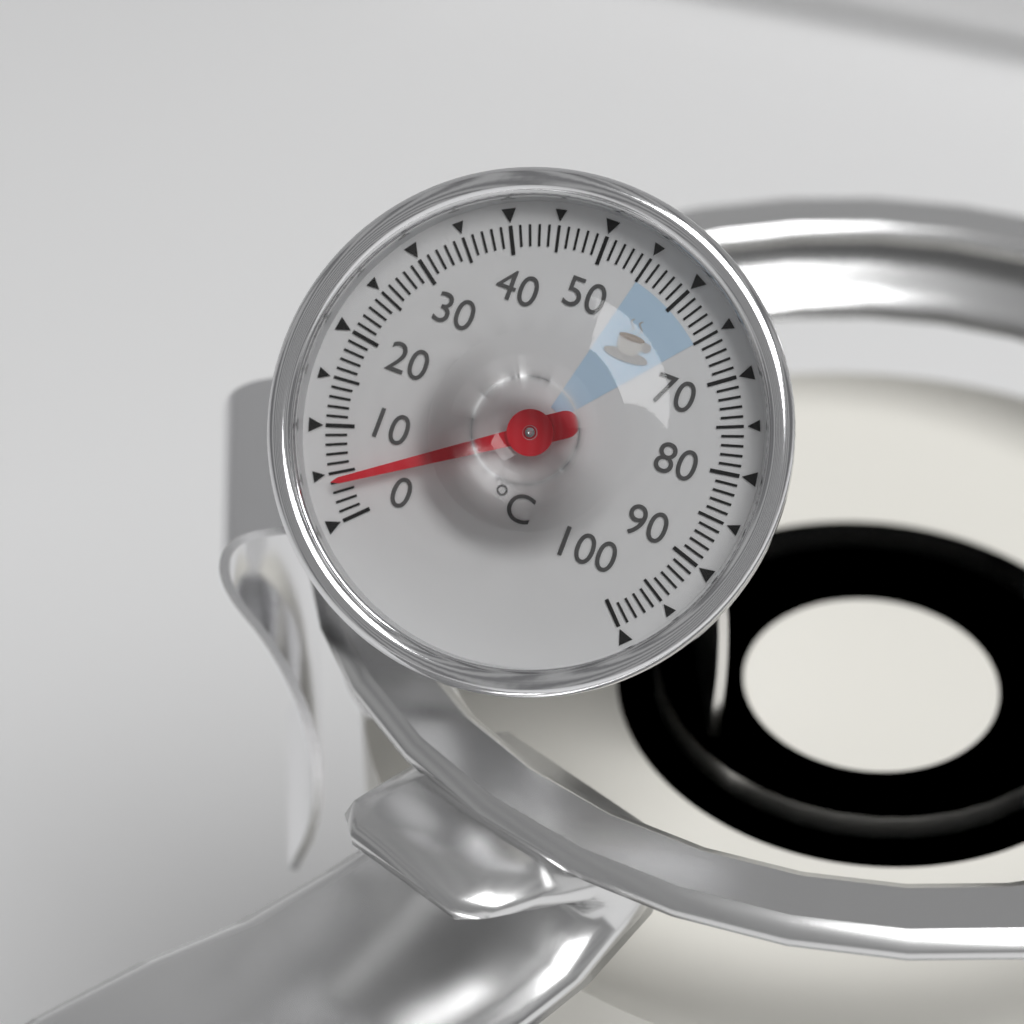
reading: 4 °C
